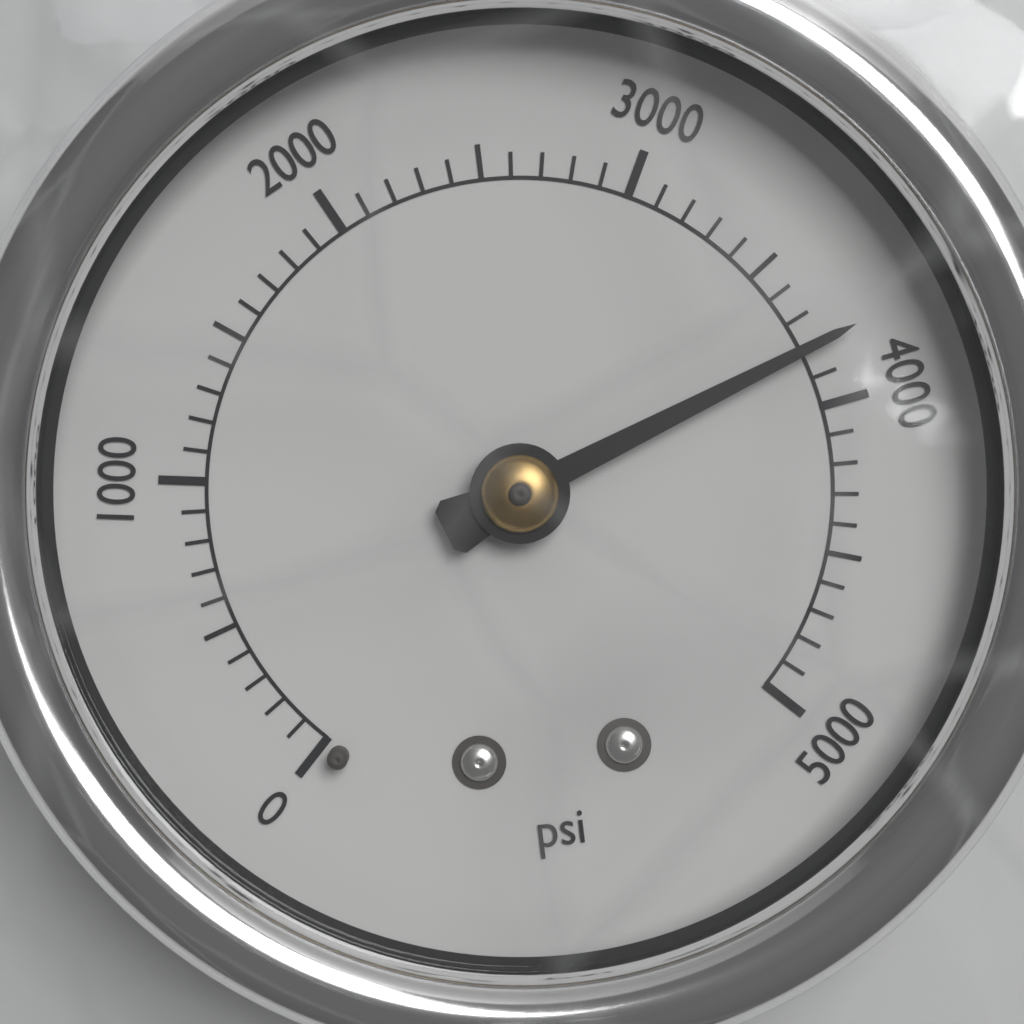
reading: 3800 psi
